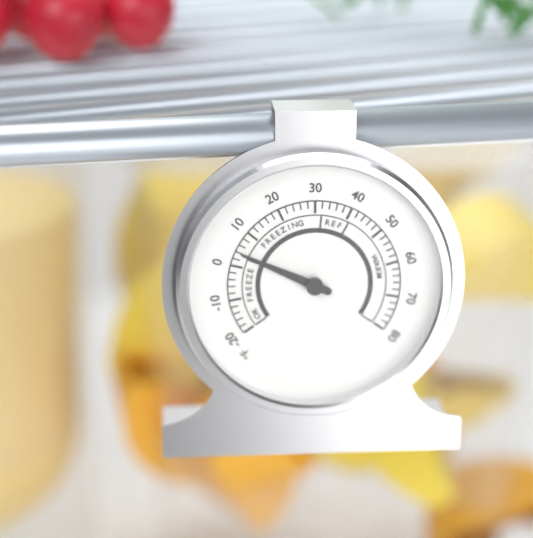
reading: 4 °F
